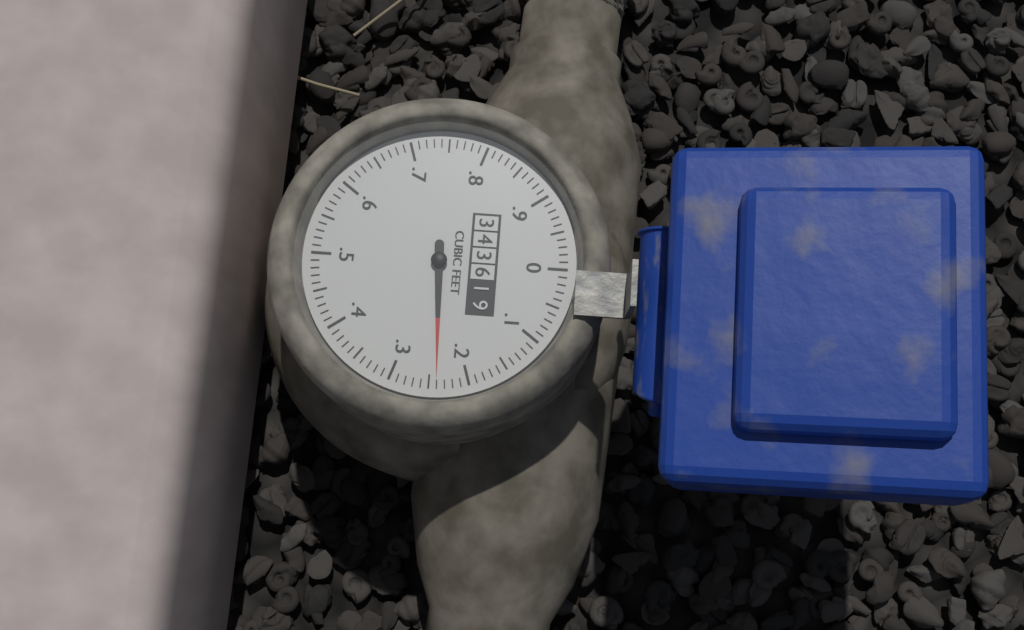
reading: 0.24 cubic feet
